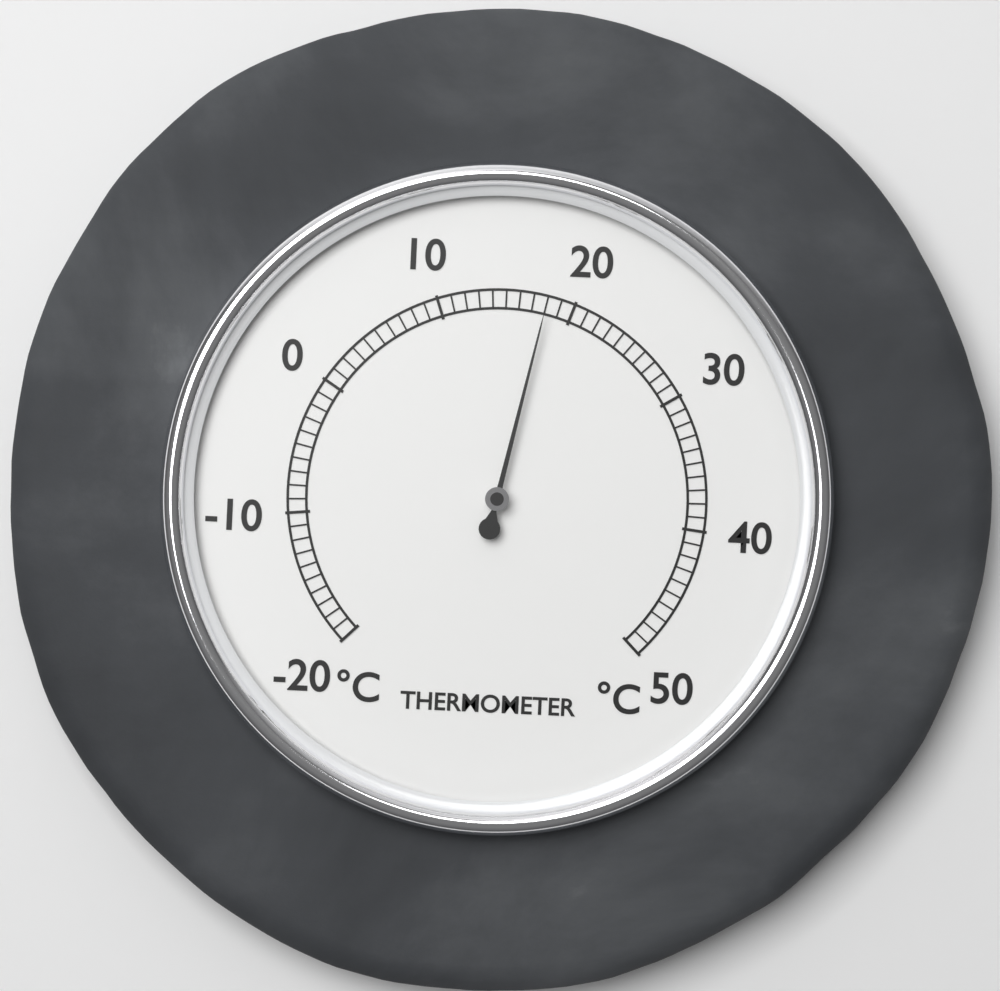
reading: 18 °C
